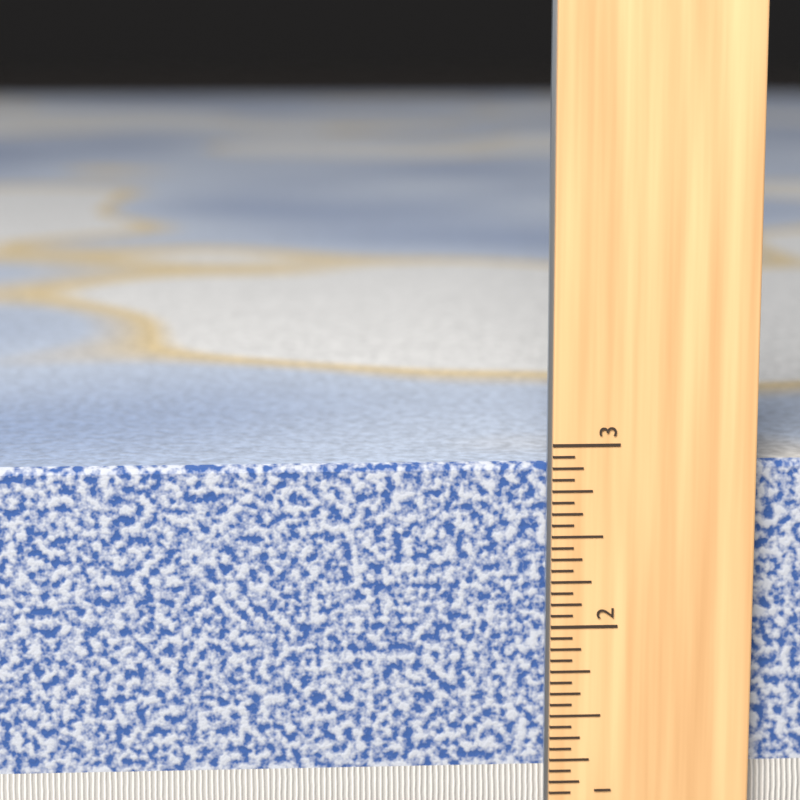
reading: 2.8750 in
